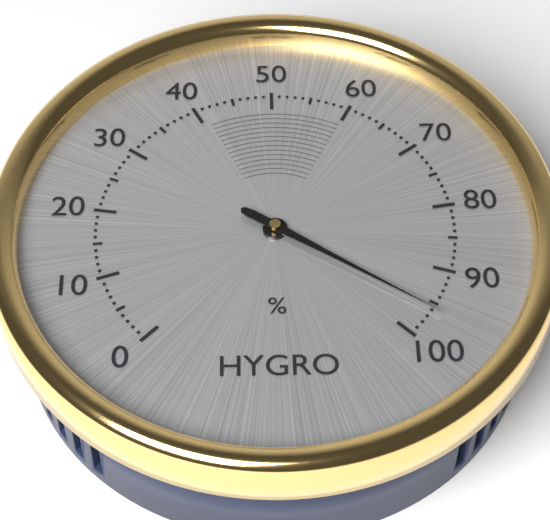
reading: 96 %
